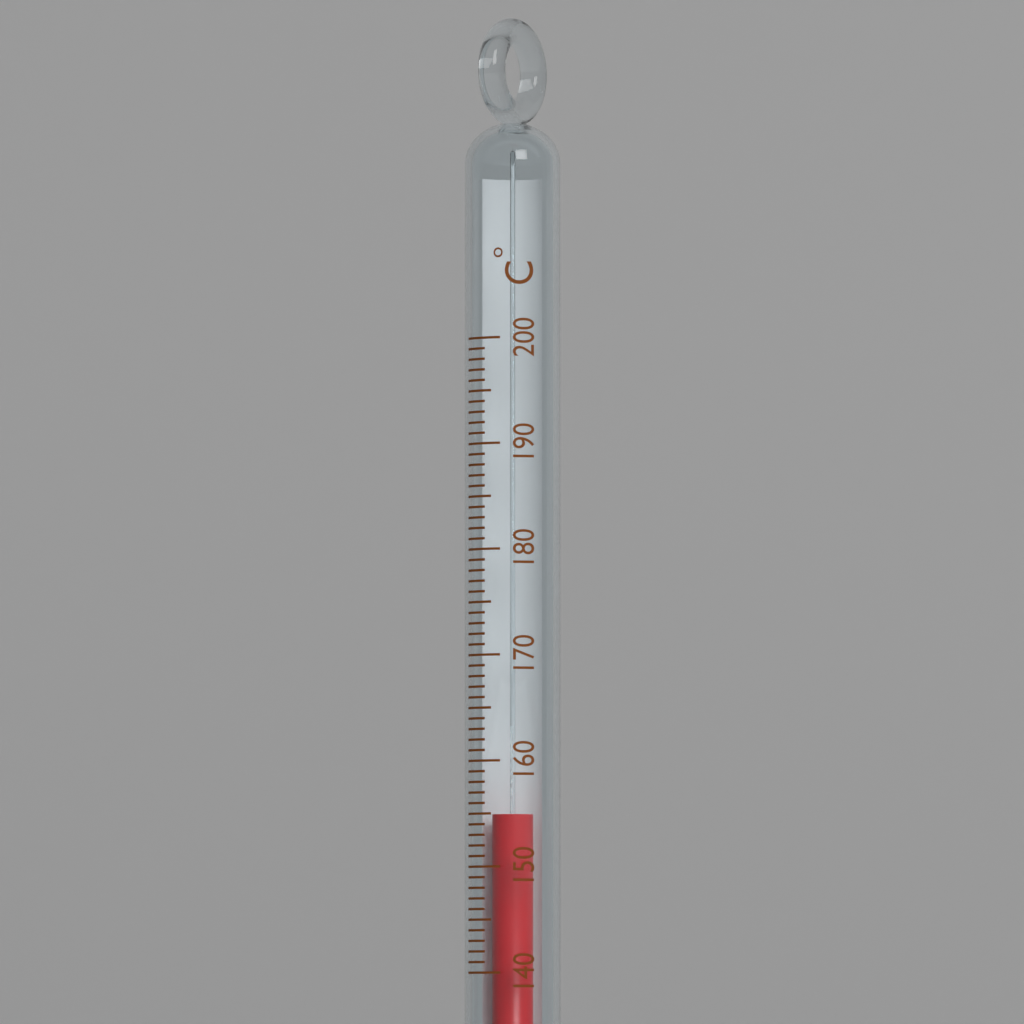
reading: 155 °C
